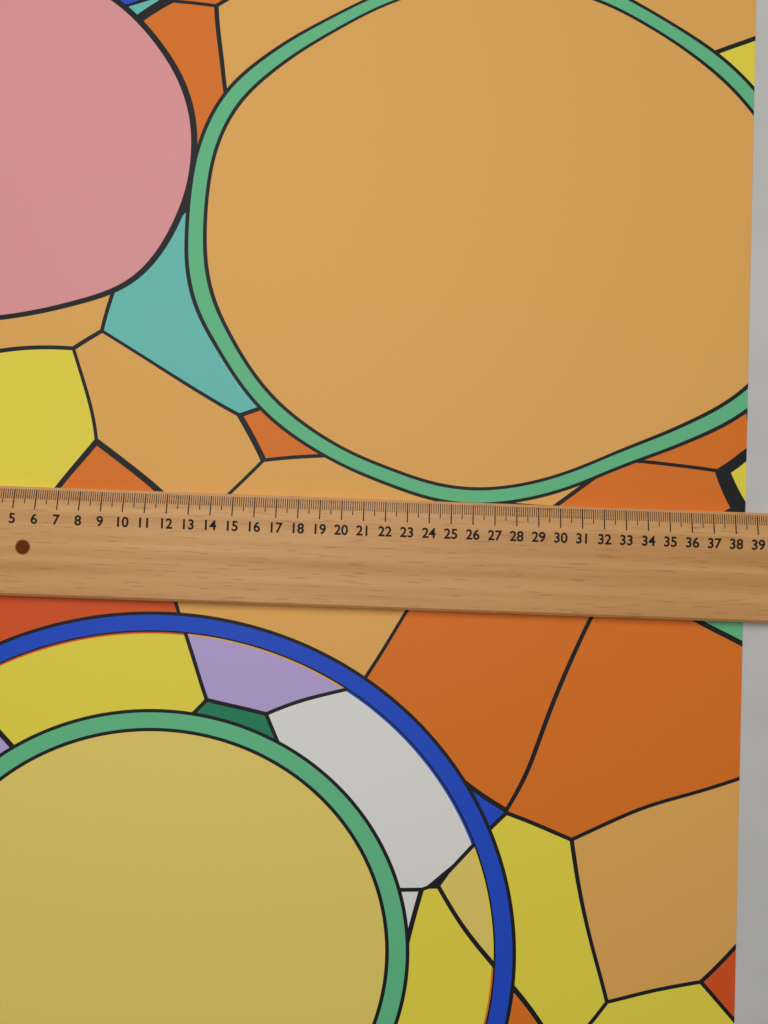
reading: 38.6 (no unit)
